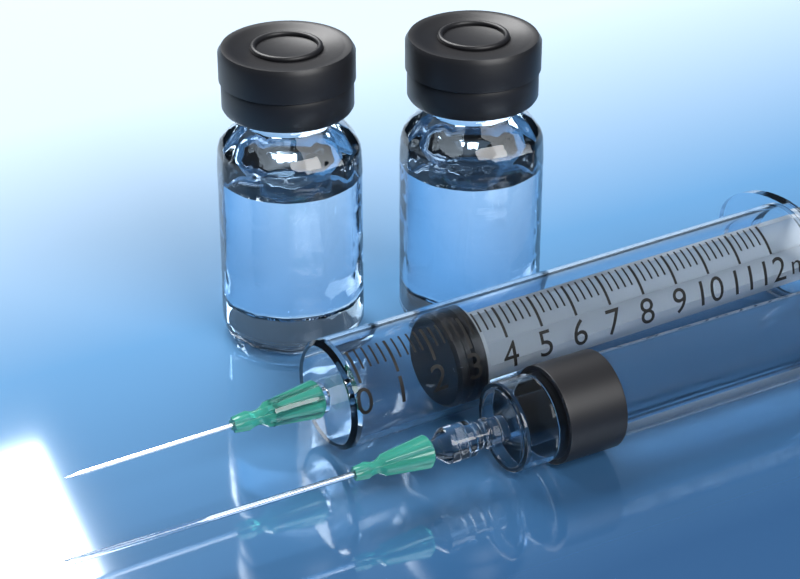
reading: 2.6 ml
